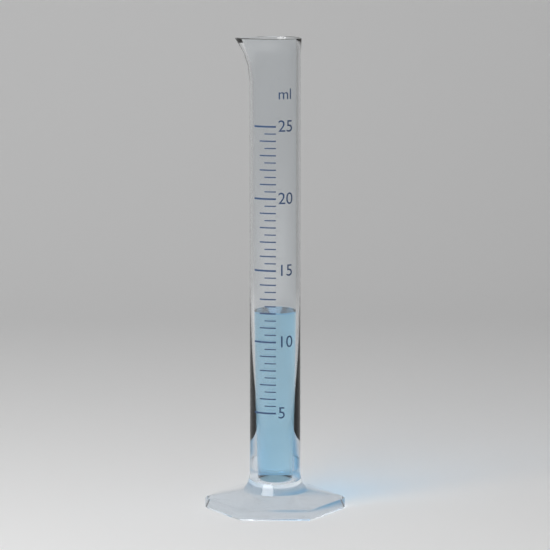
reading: 12.0 ml
